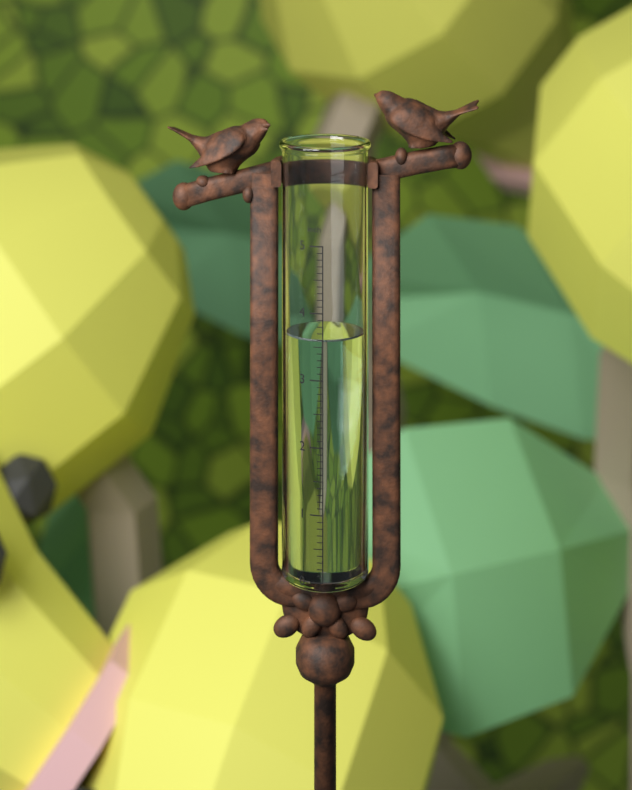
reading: 3.6 in
